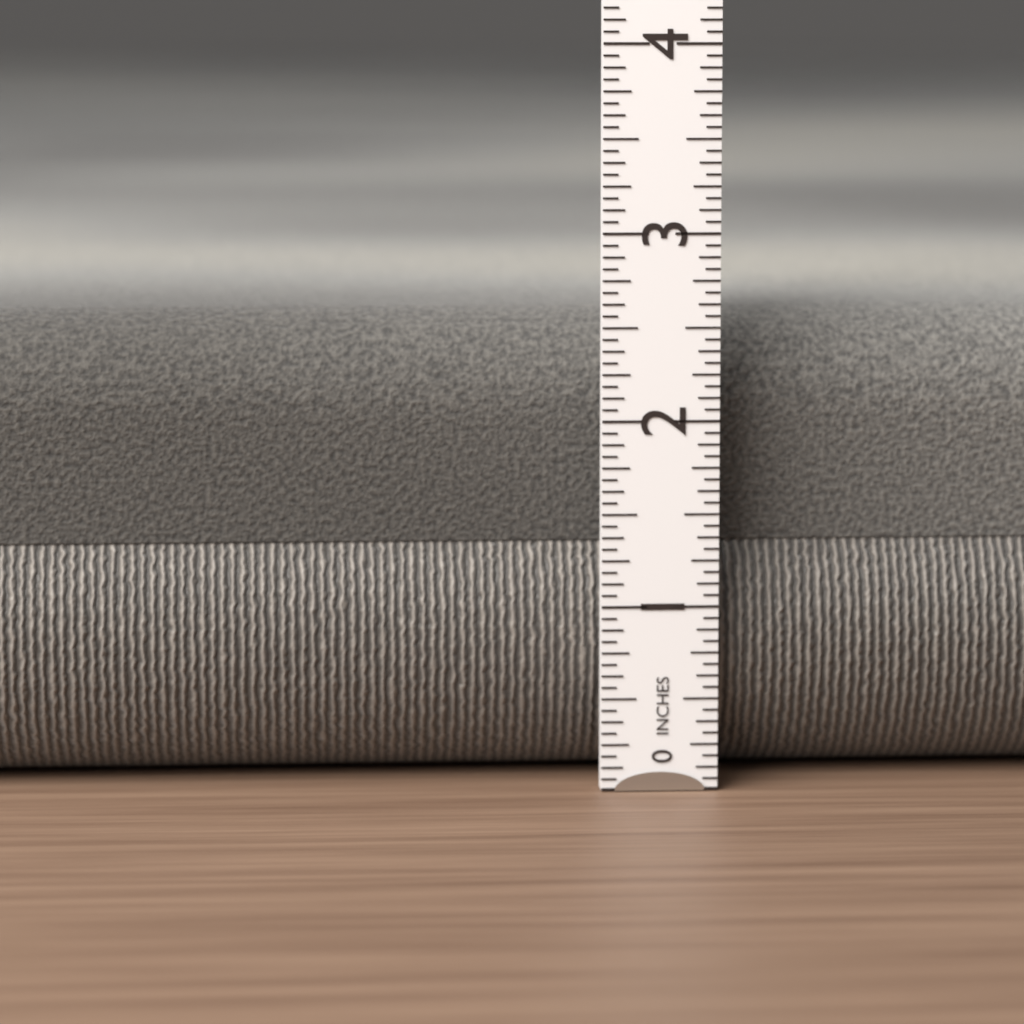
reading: 2.5625 in
